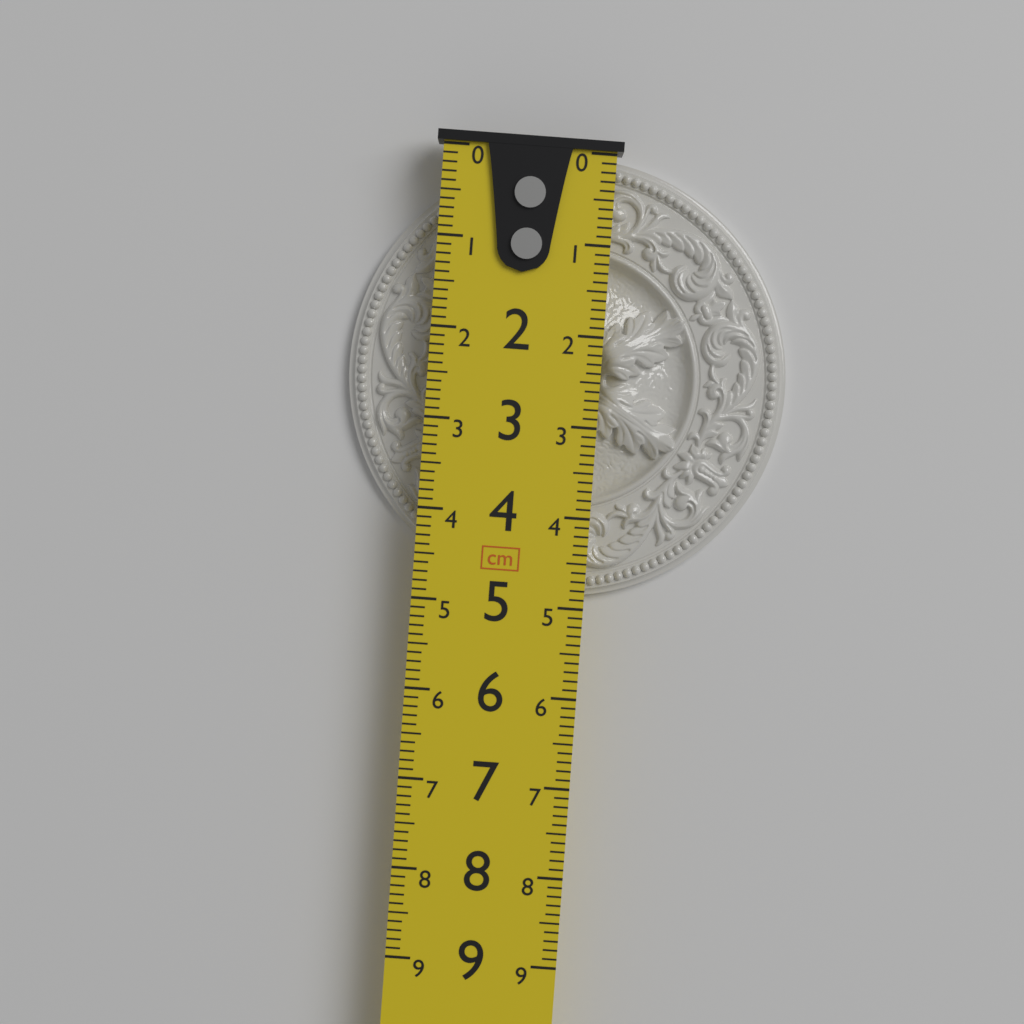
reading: 4.9 cm
